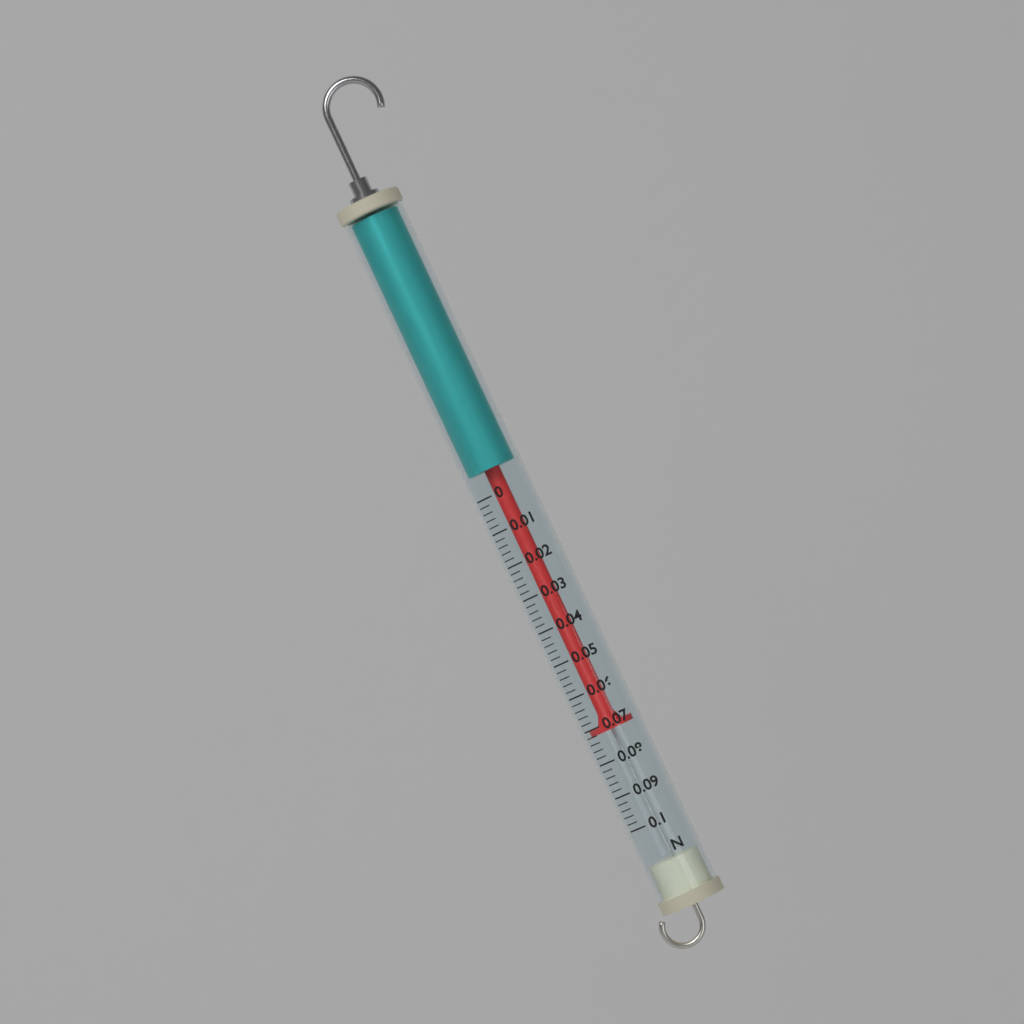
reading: 0.072 N
